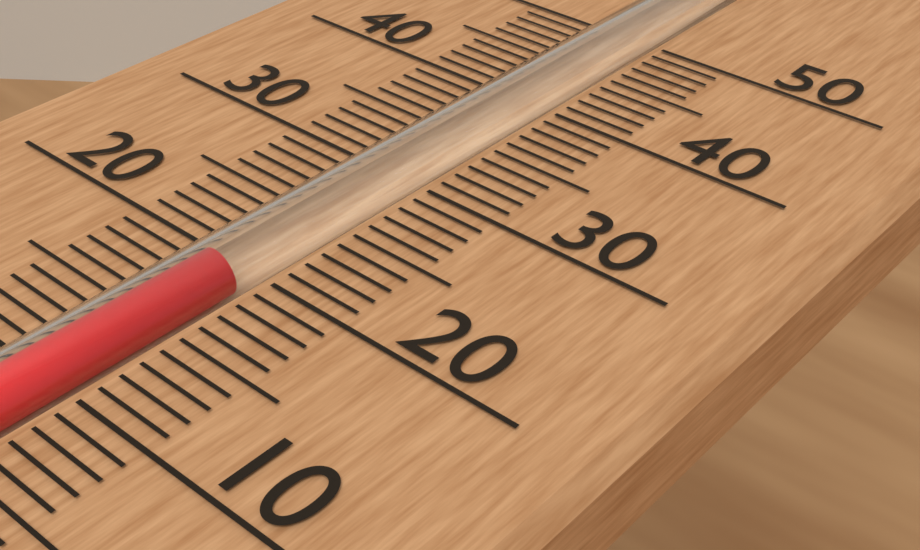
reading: 19 (no unit)
